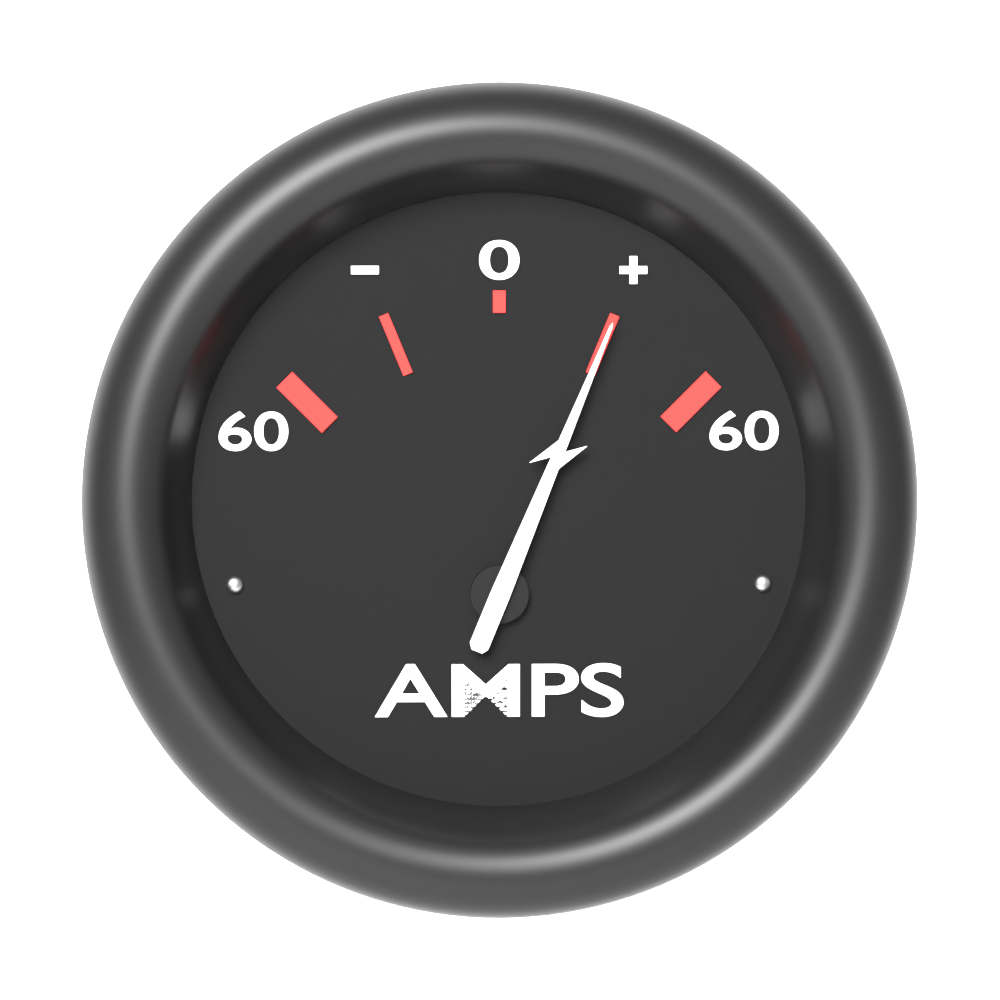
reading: 30 A
